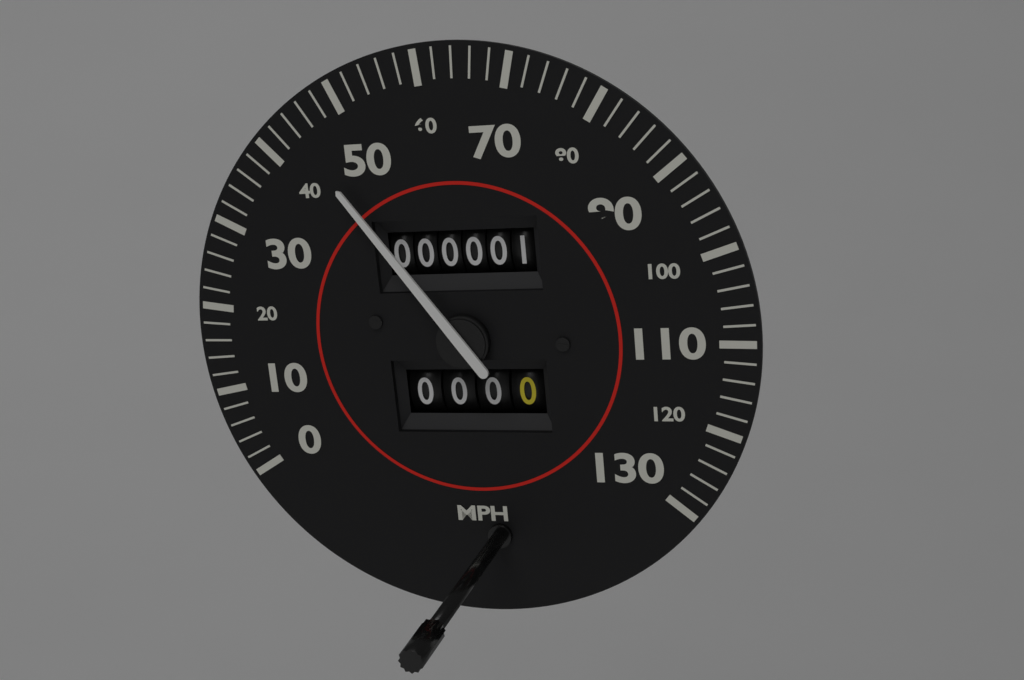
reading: 44 mph
